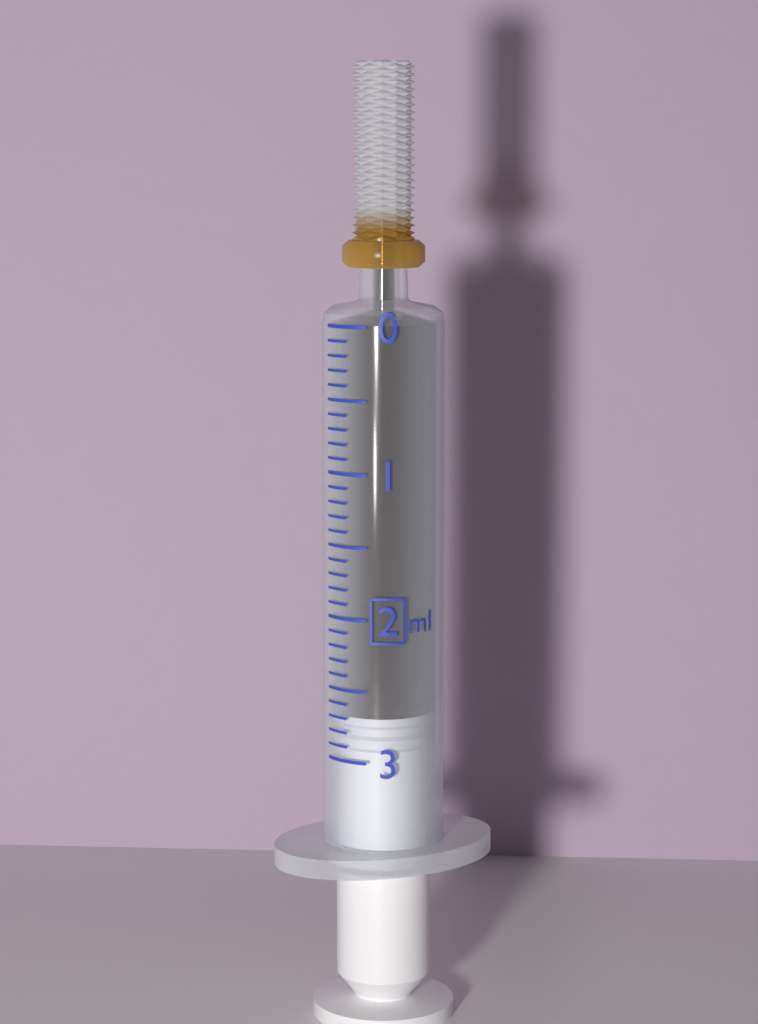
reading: 2.7 ml
